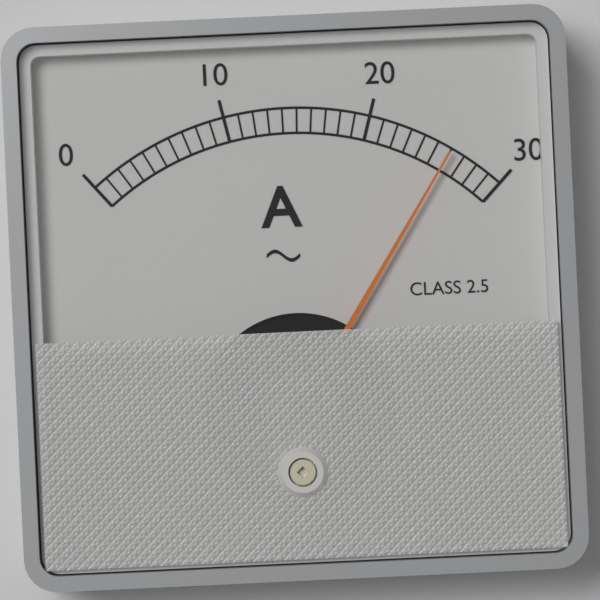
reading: 26 A
